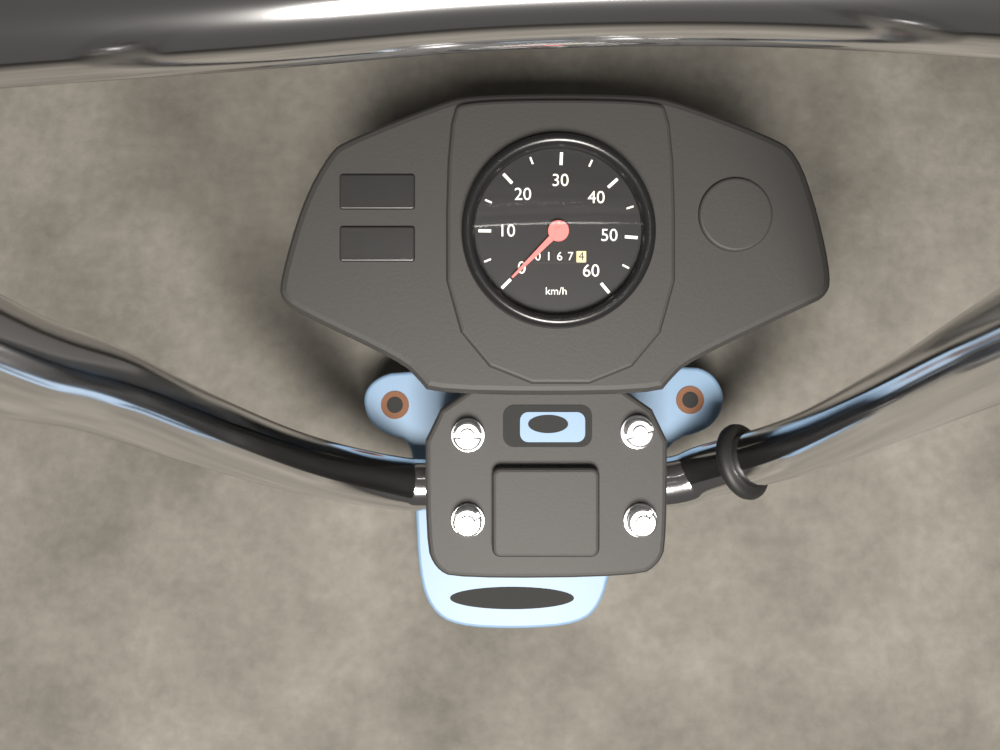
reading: 0 km/h
